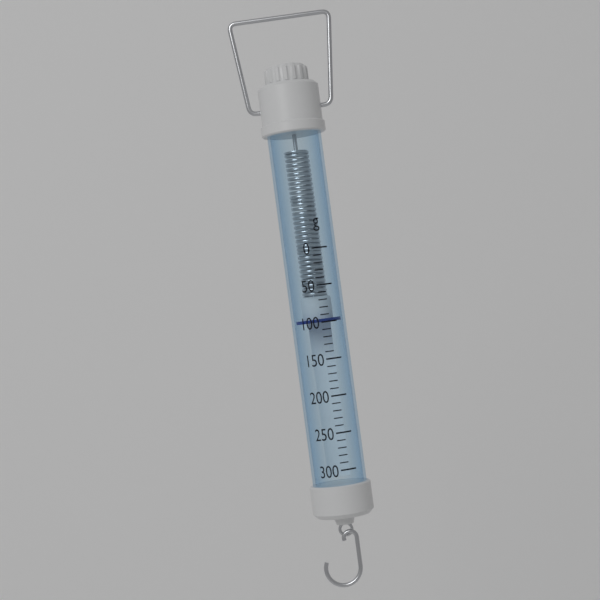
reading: 100 g
